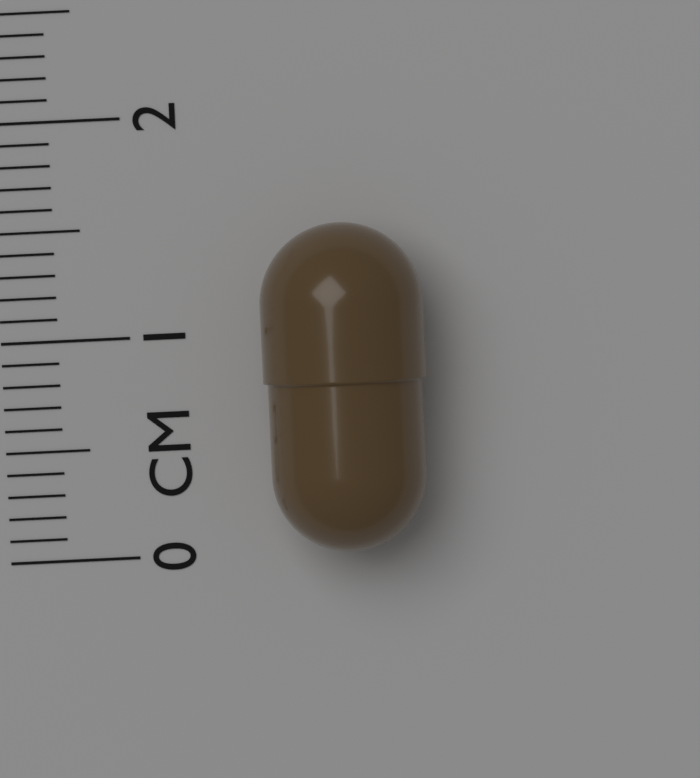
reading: 1.5 cm
